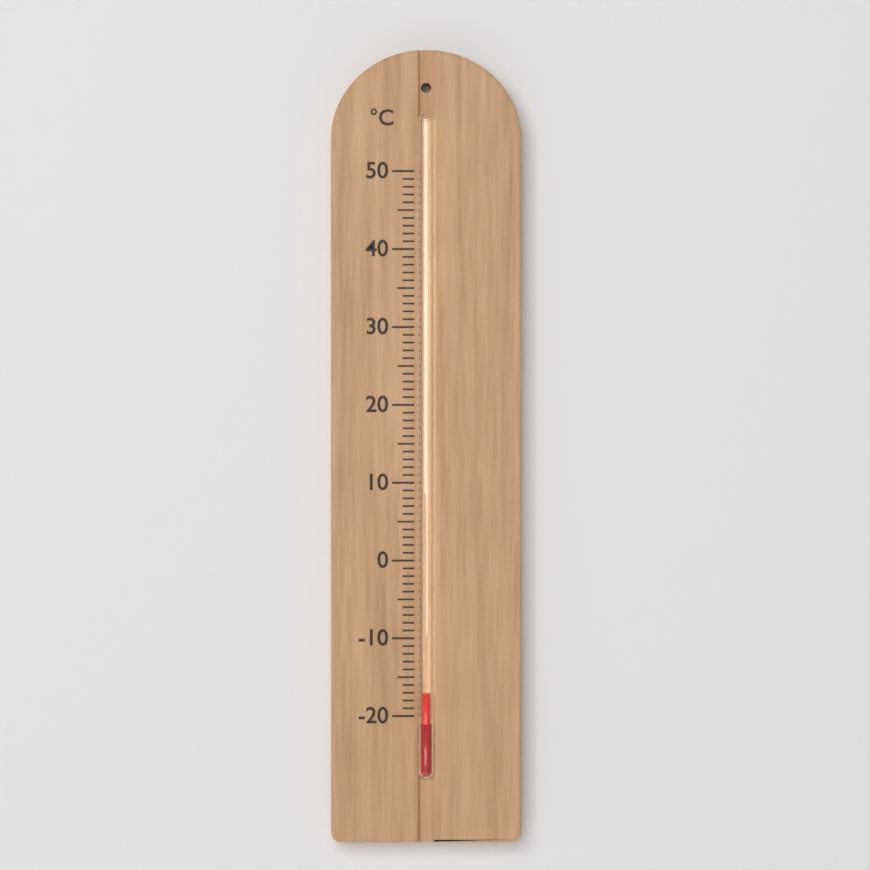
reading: -17 °C
